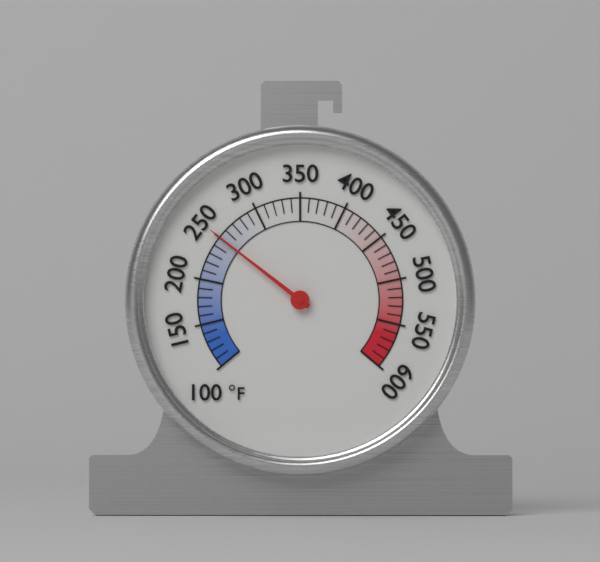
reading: 250 °F
